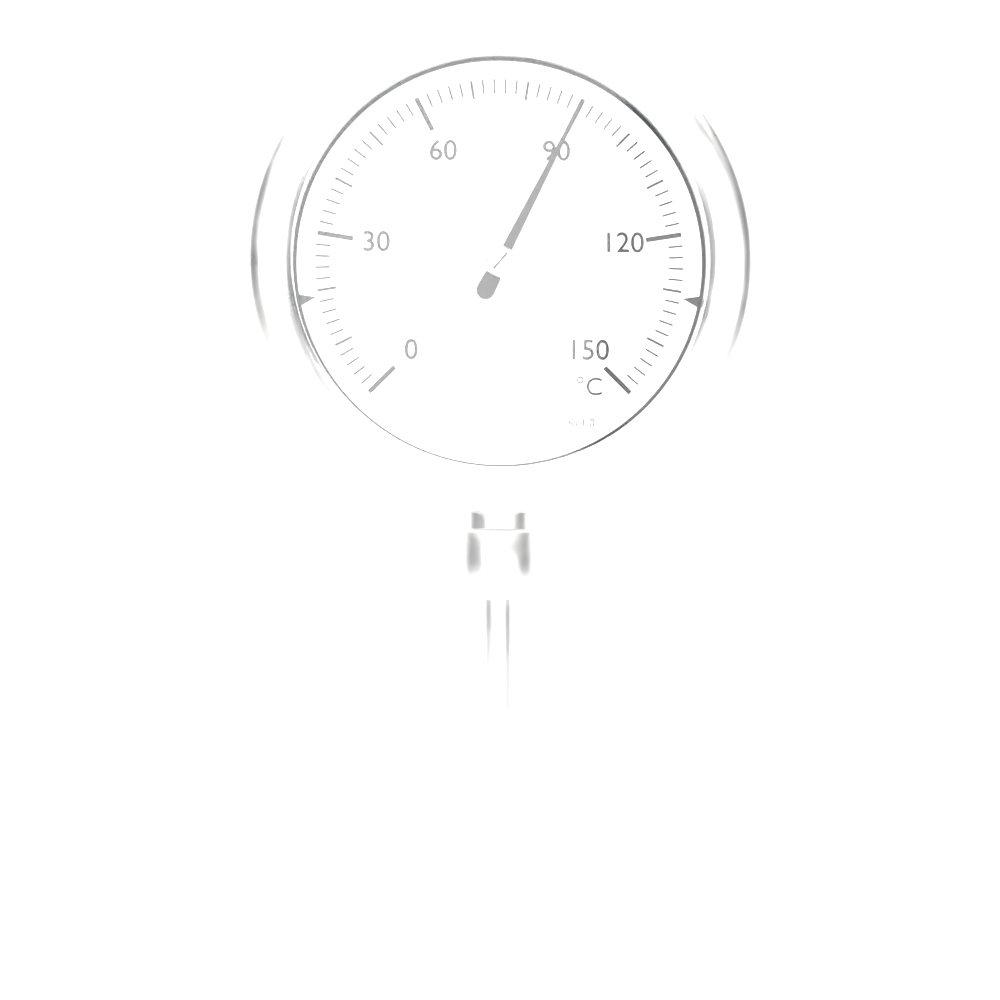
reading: 90 °C
